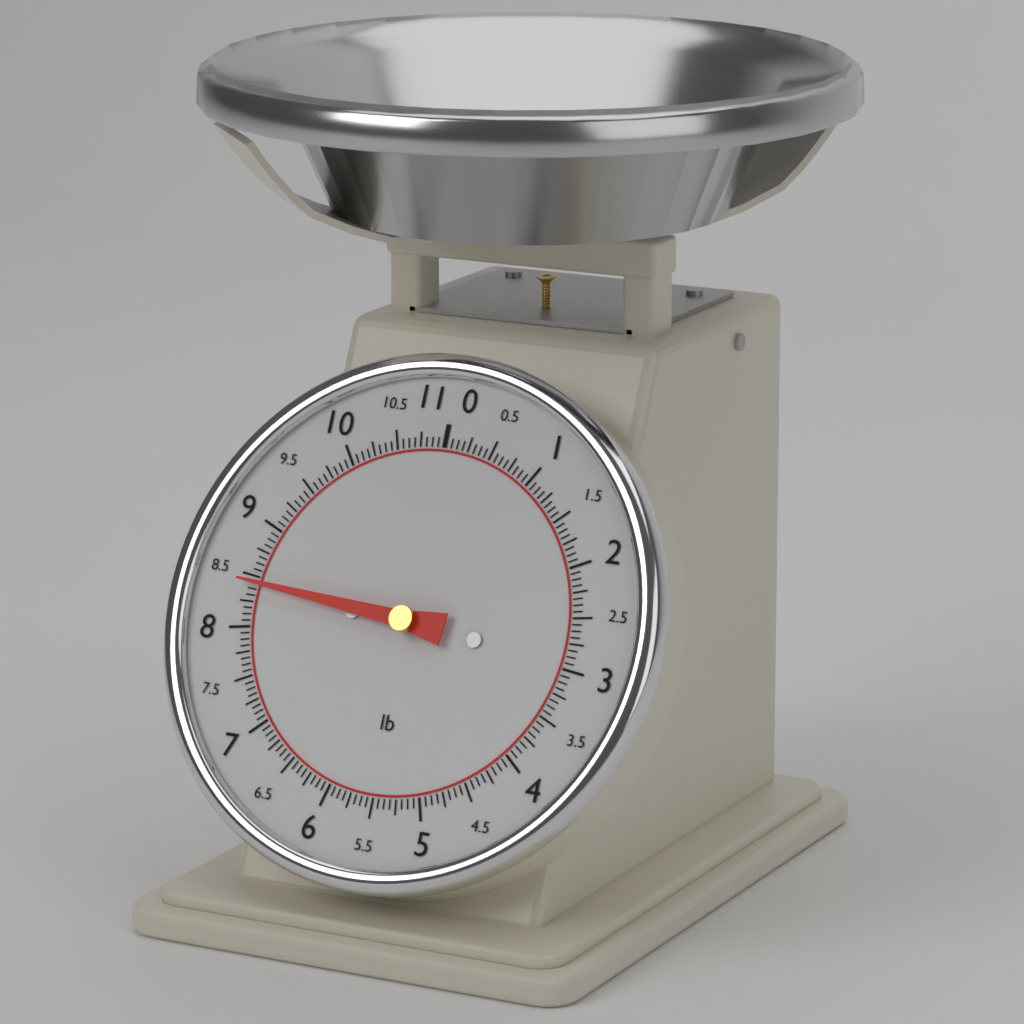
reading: 8.4375 lb
